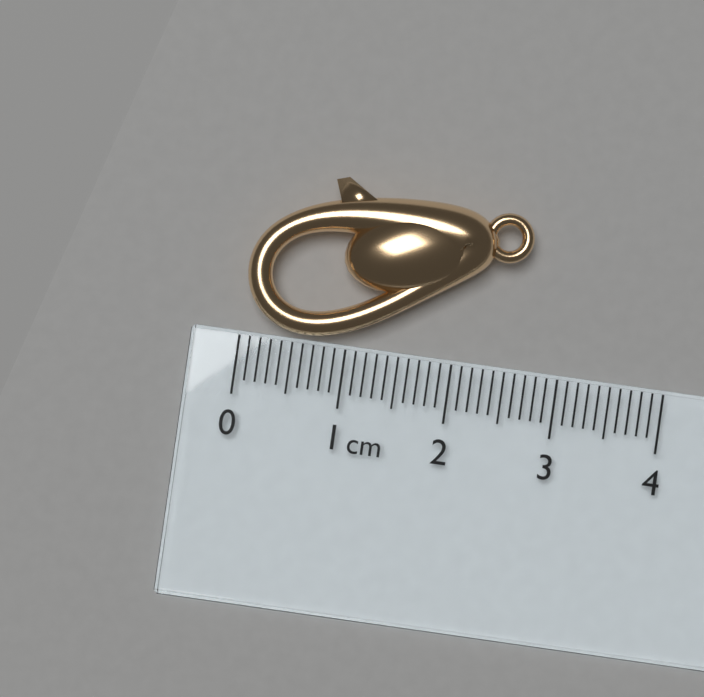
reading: 2.6 cm
